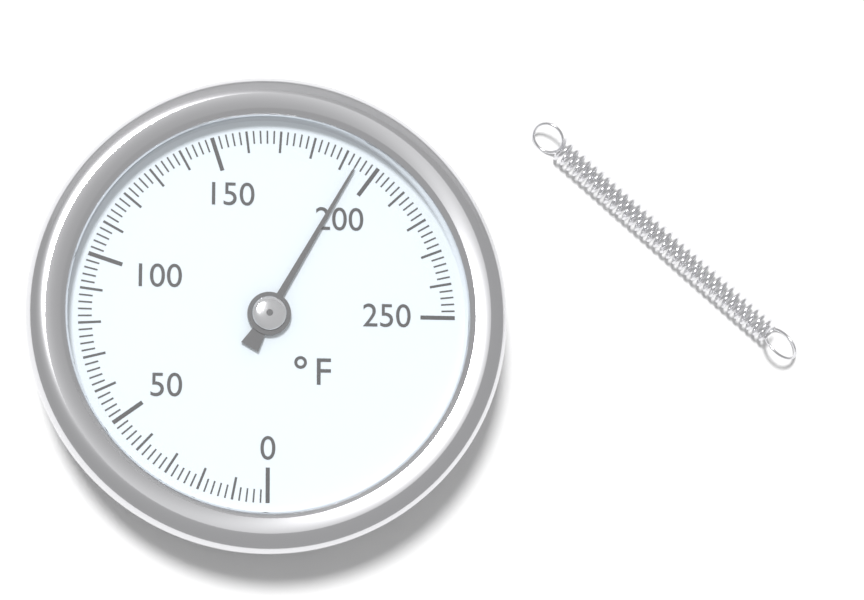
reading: 194 °F
